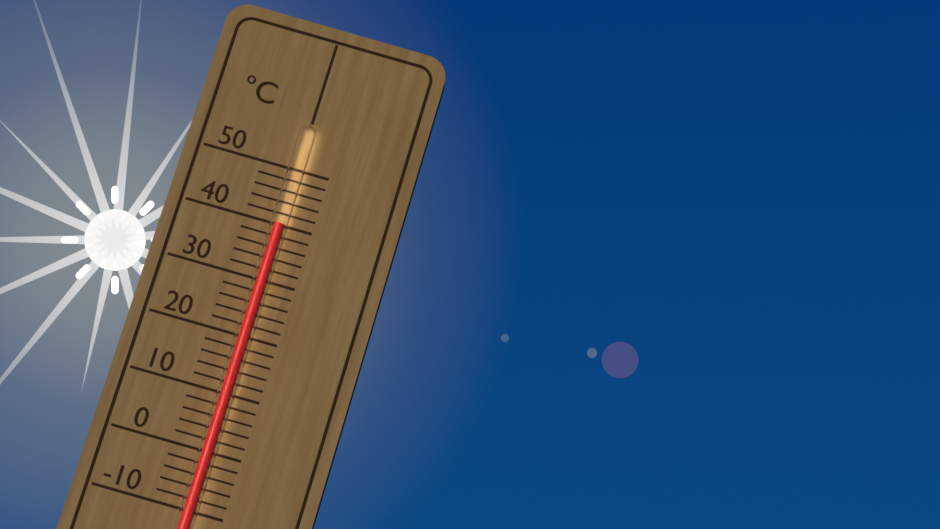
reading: 40 °C
